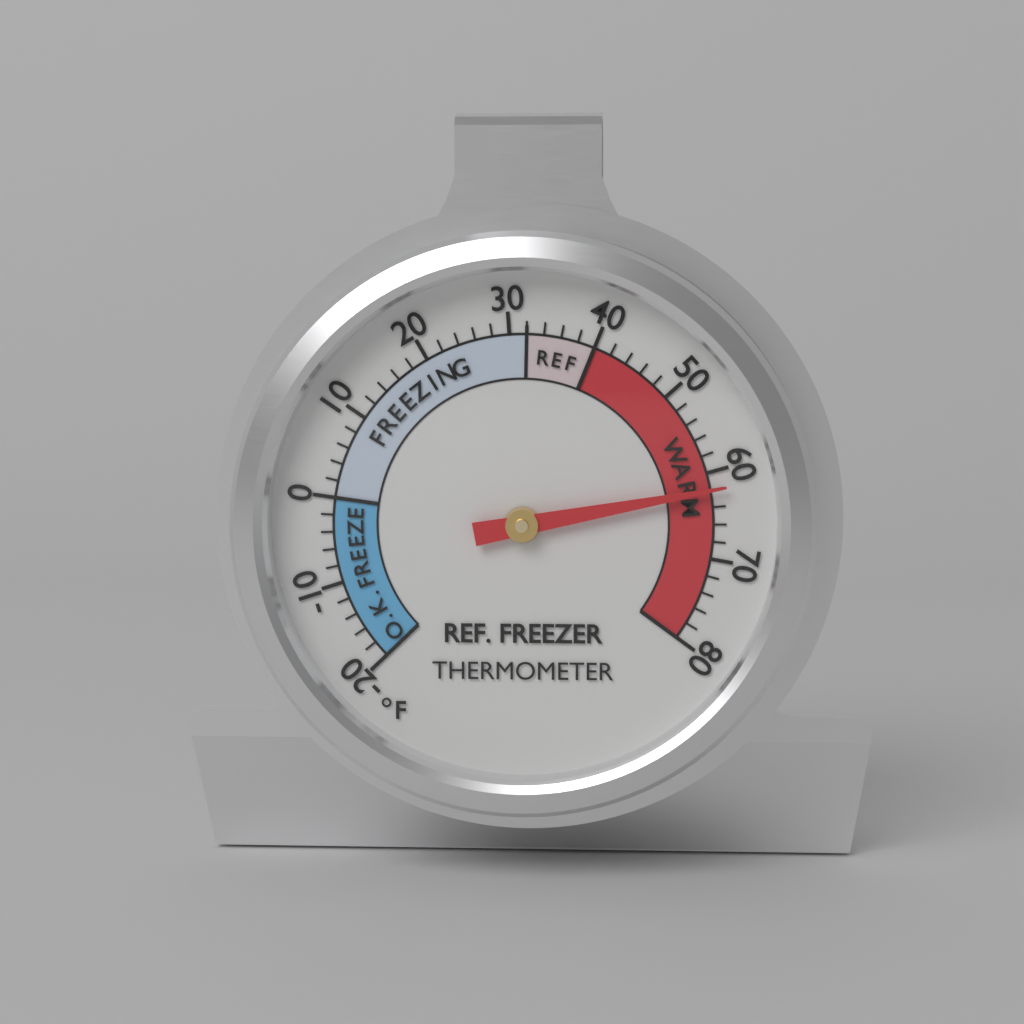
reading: 62 °F
